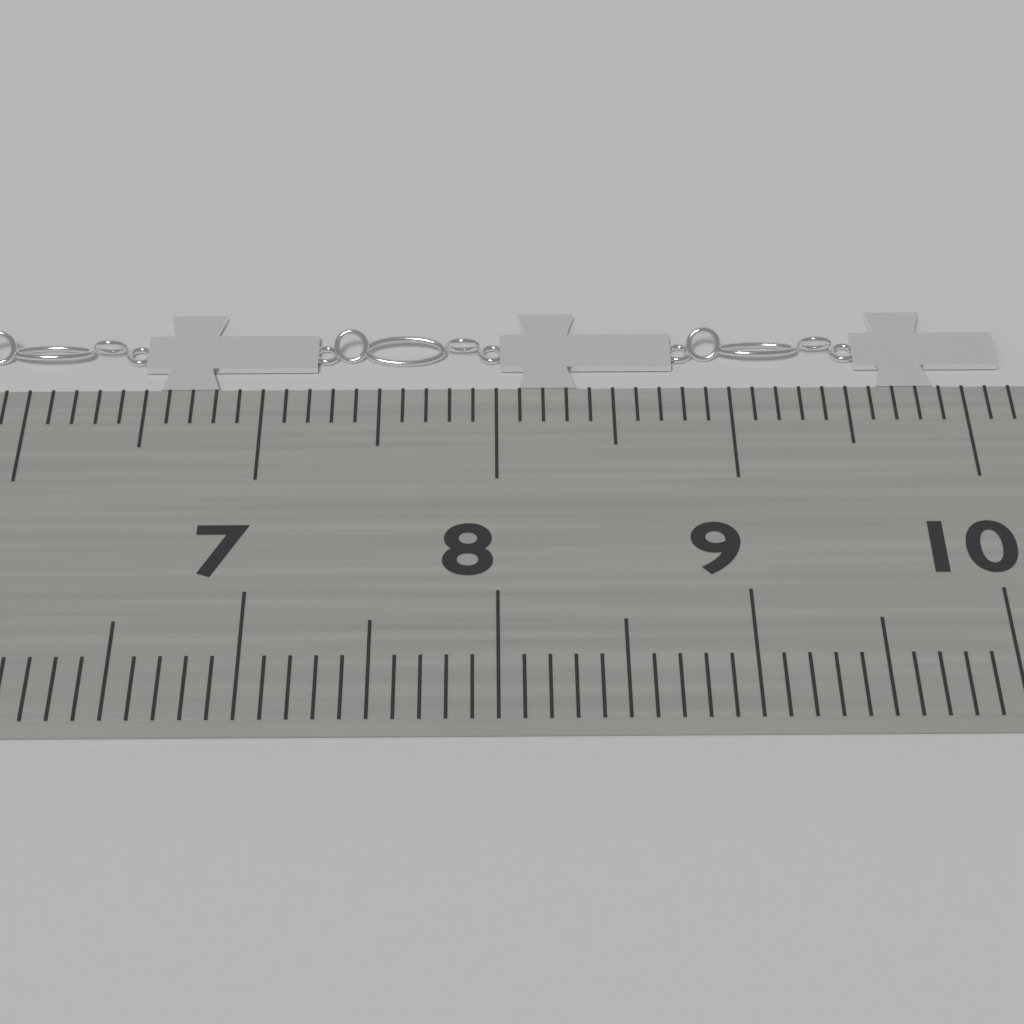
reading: 10.2 cm
